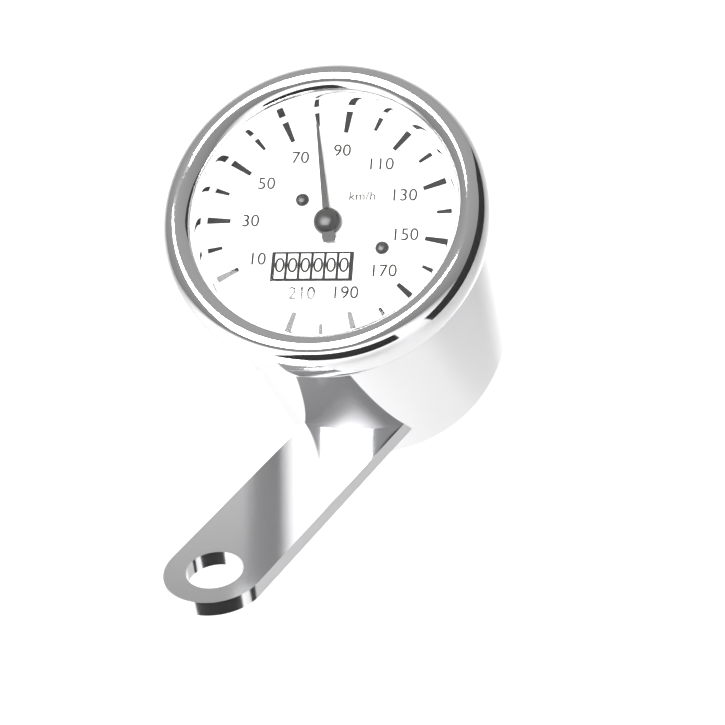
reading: 80 km/h
